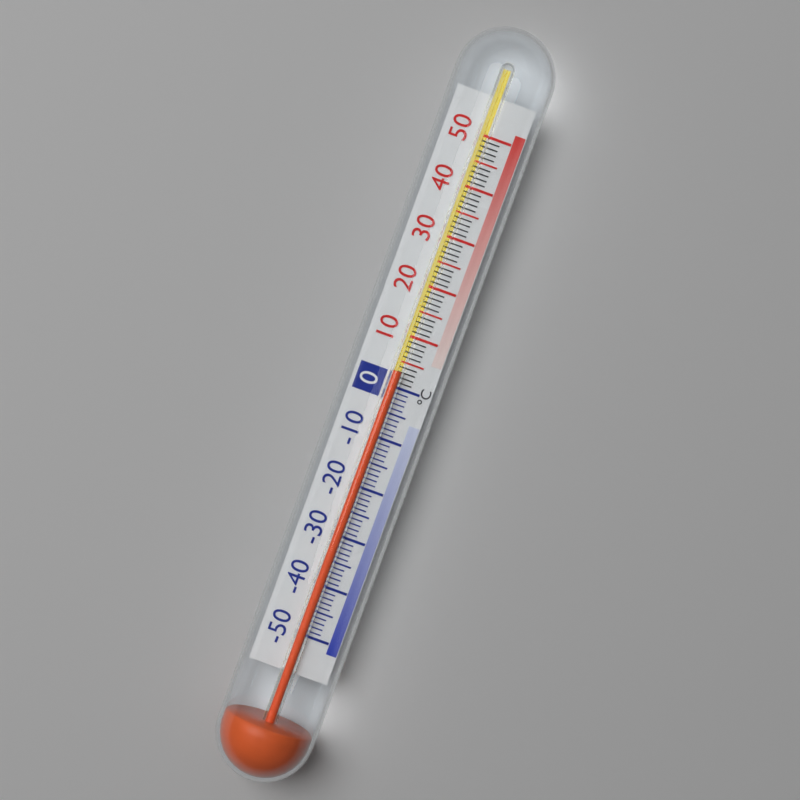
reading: 3 °C
